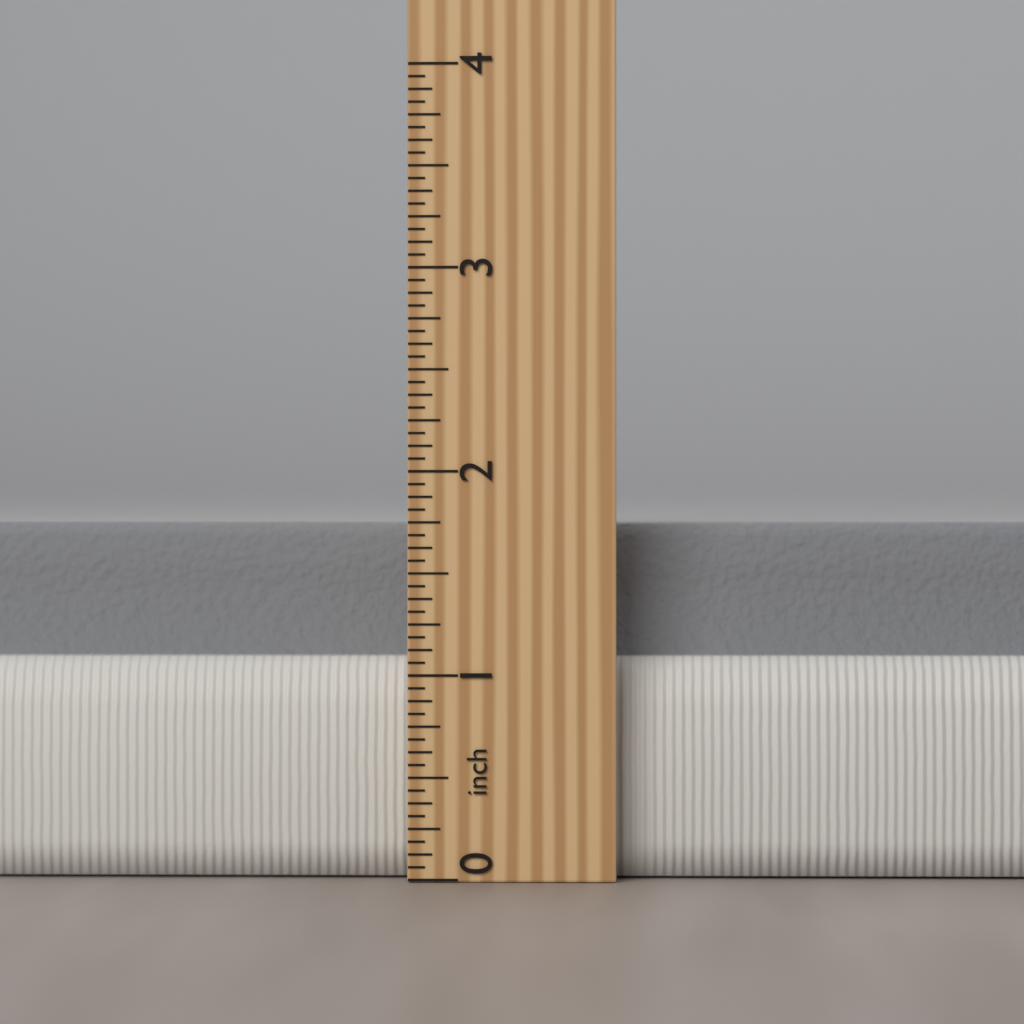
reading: 1.7500 inch
